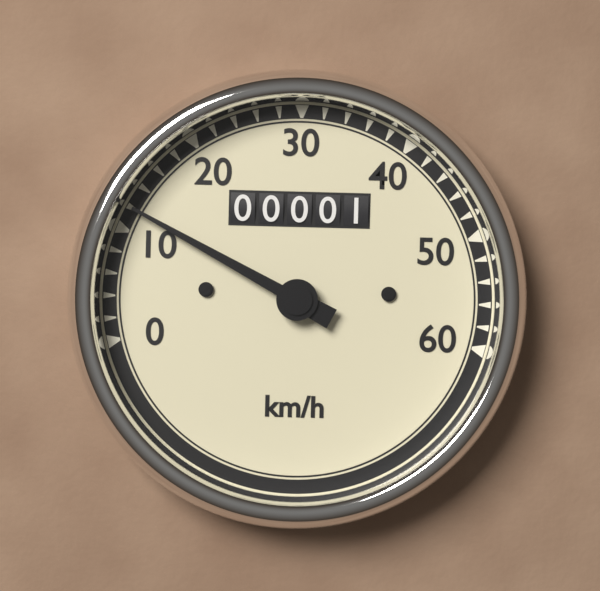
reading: 12 km/h
